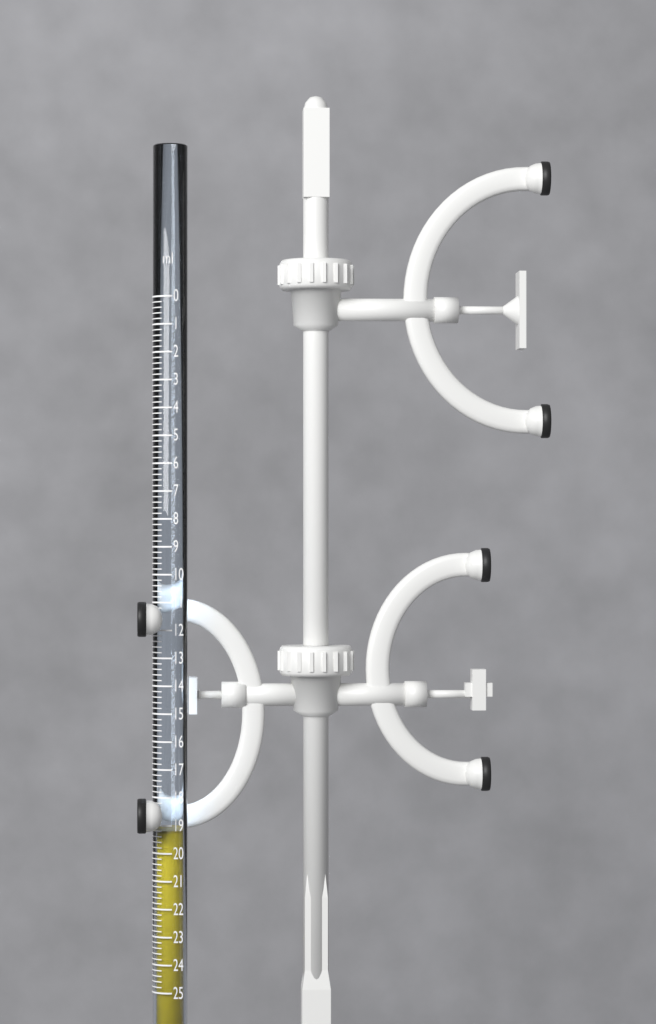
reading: 19.2 ml
